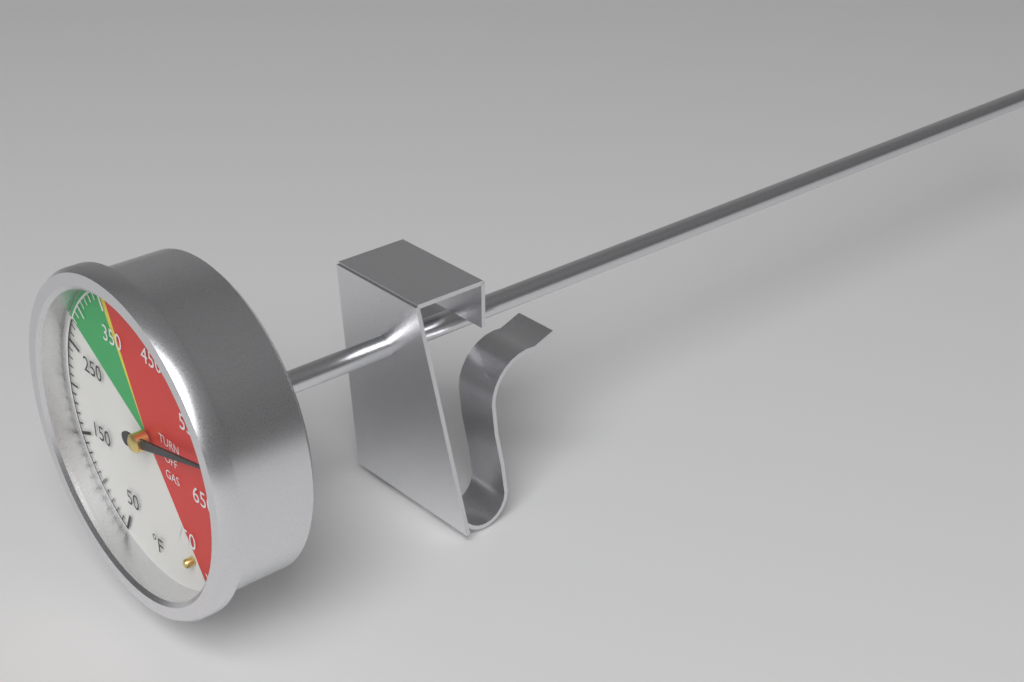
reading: 590 °F
